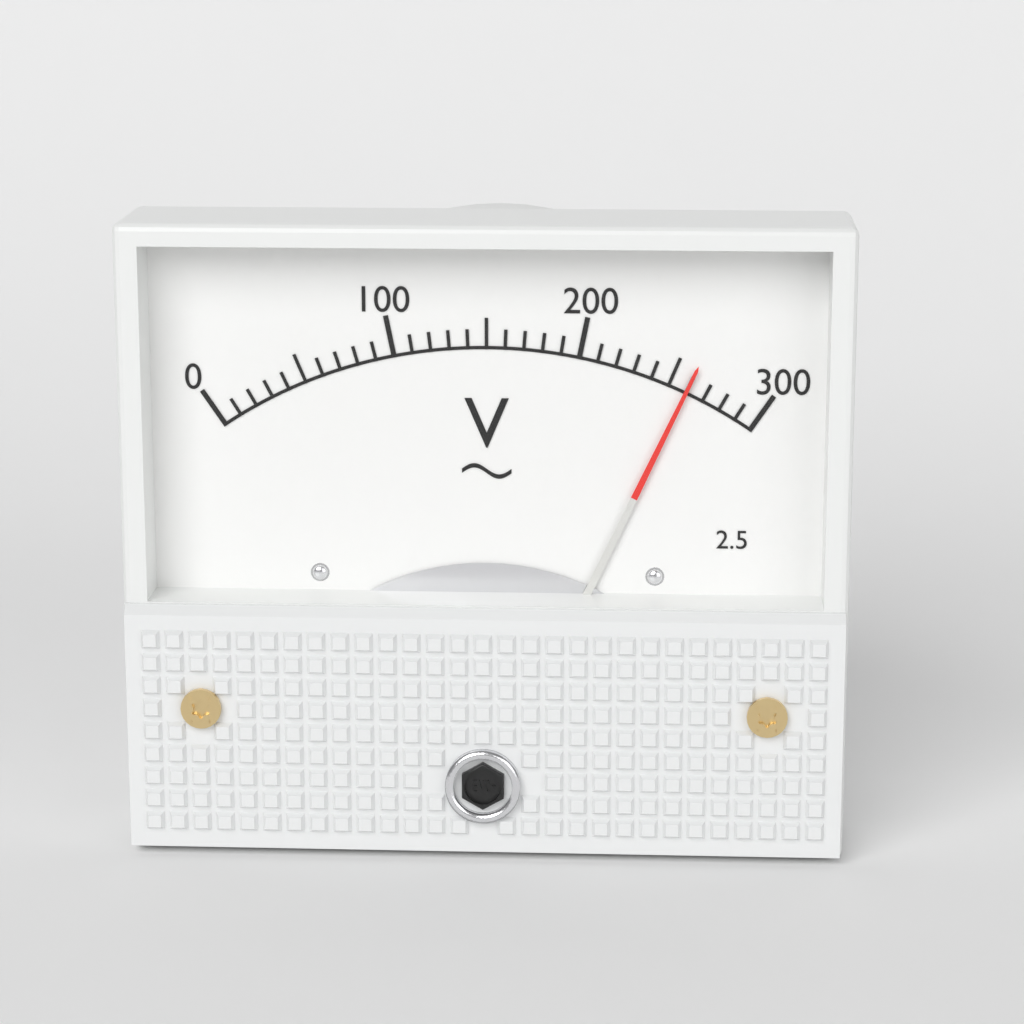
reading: 260 V
